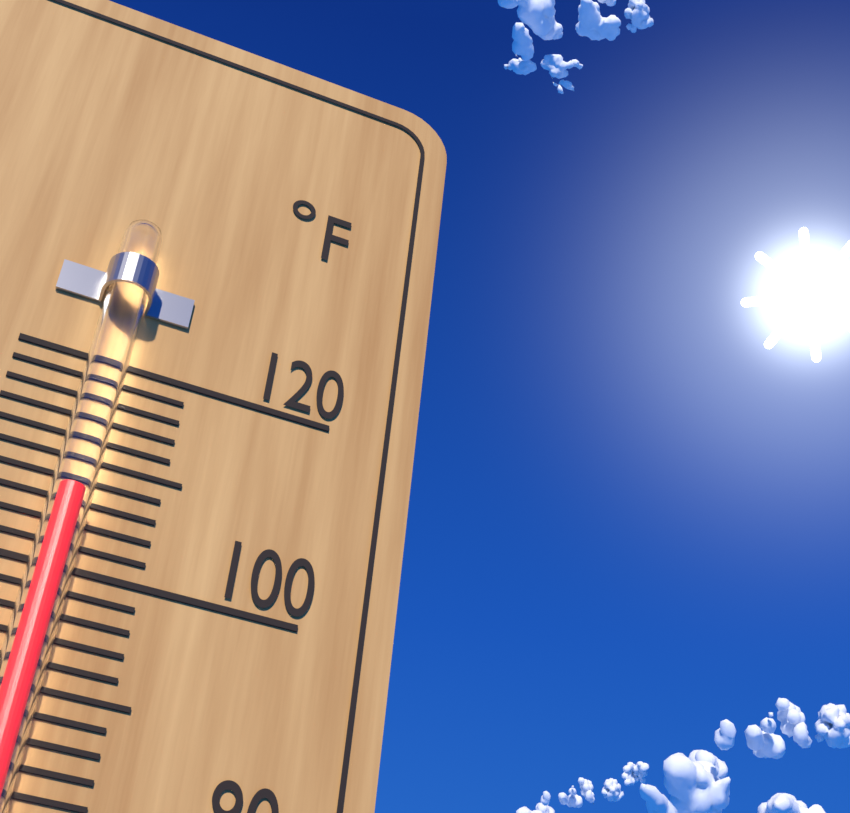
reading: 106 °F
